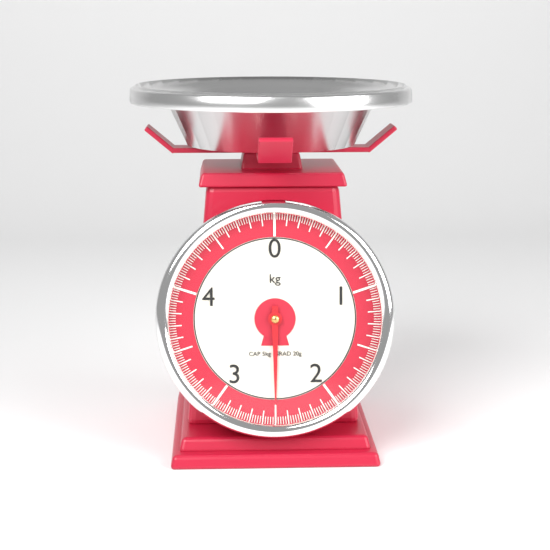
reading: 2.50 kg
